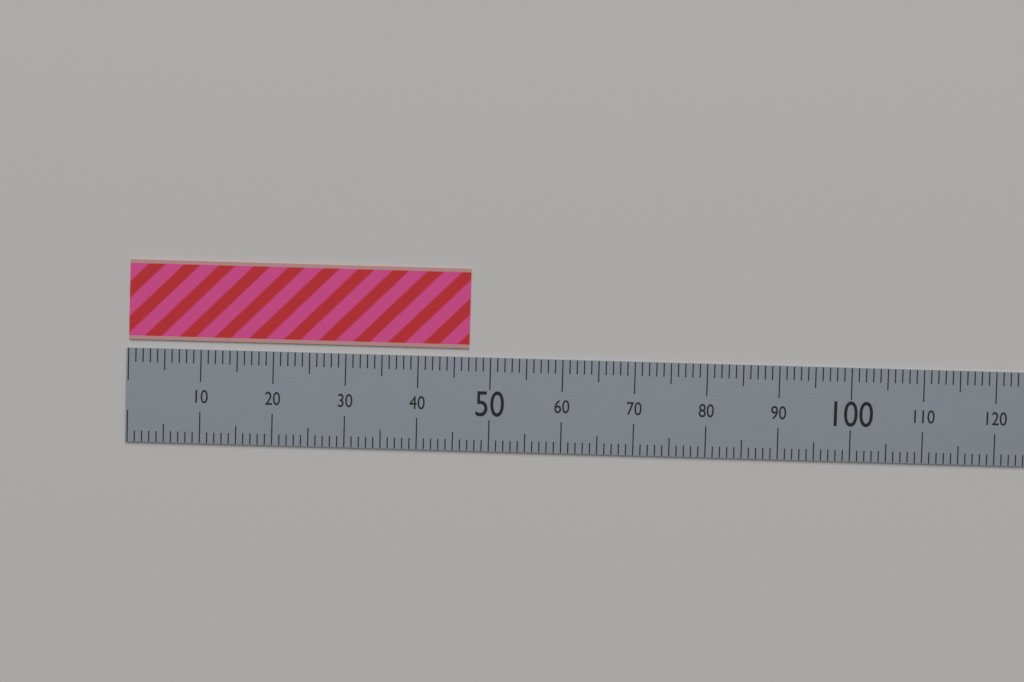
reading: 47 (no unit)
